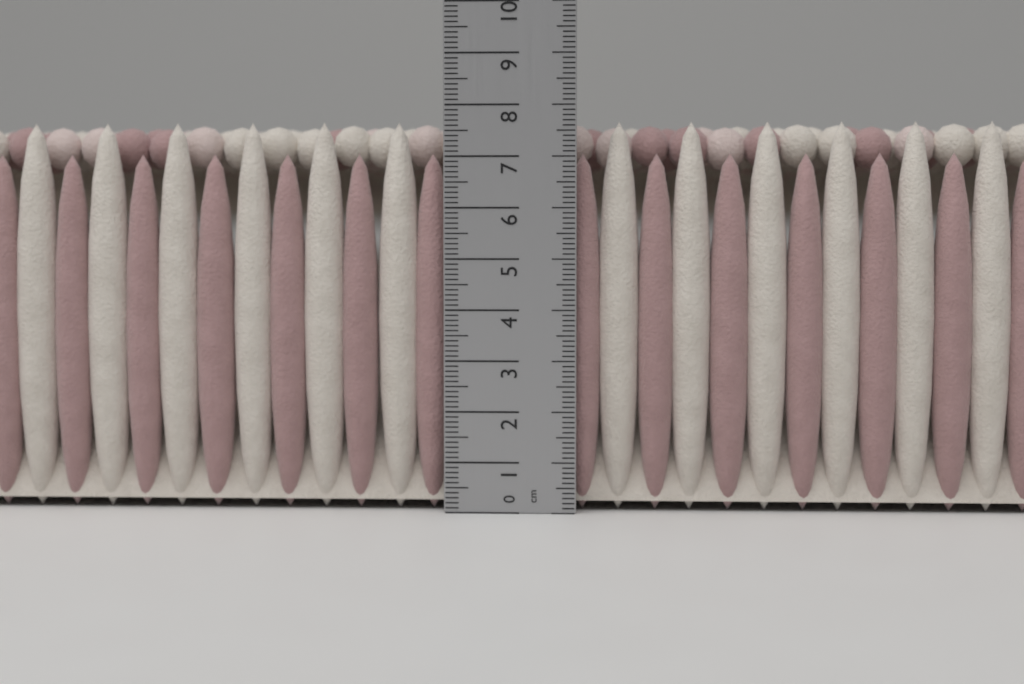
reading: 7.7 cm
